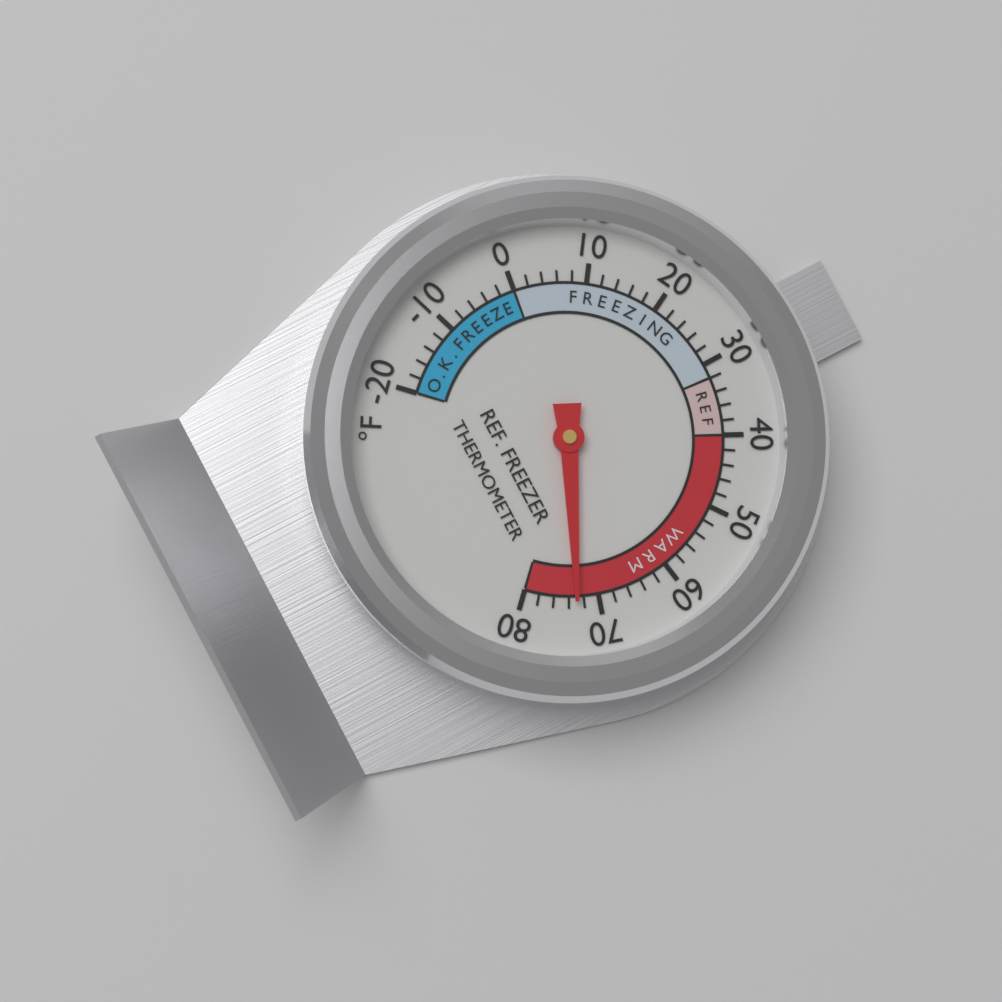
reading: 73 °F
